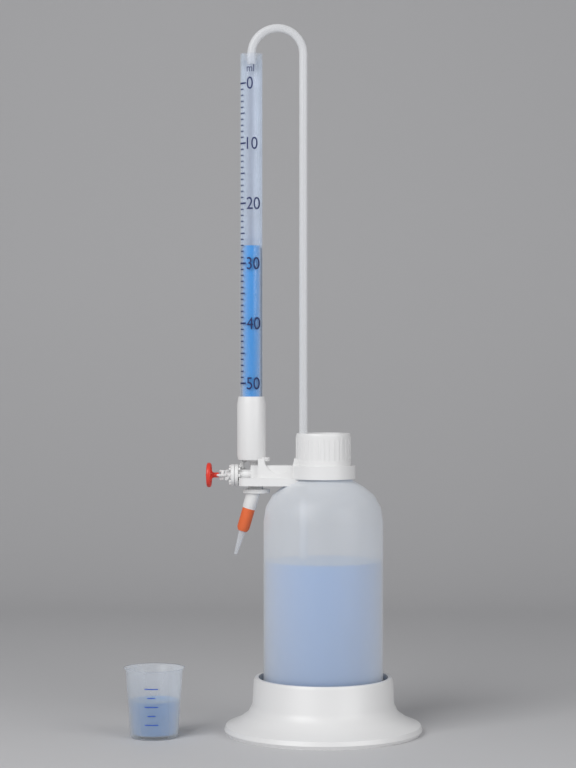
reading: 27 ml
